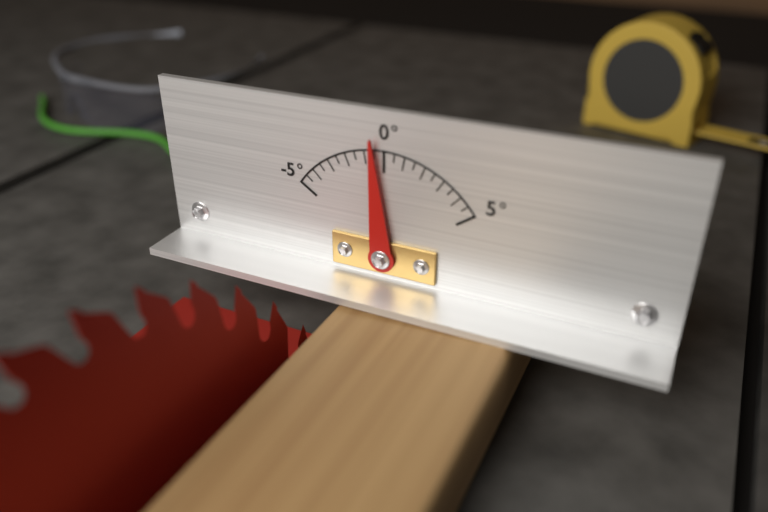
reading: -0.5 °
